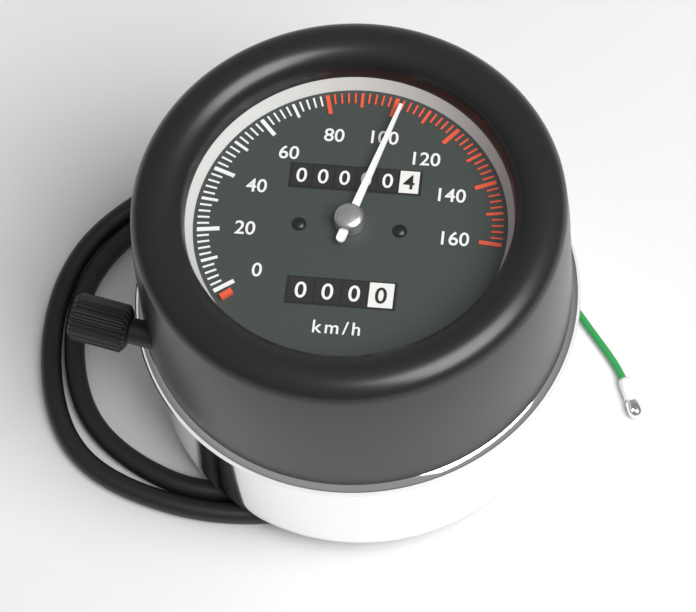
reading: 102 km/h
